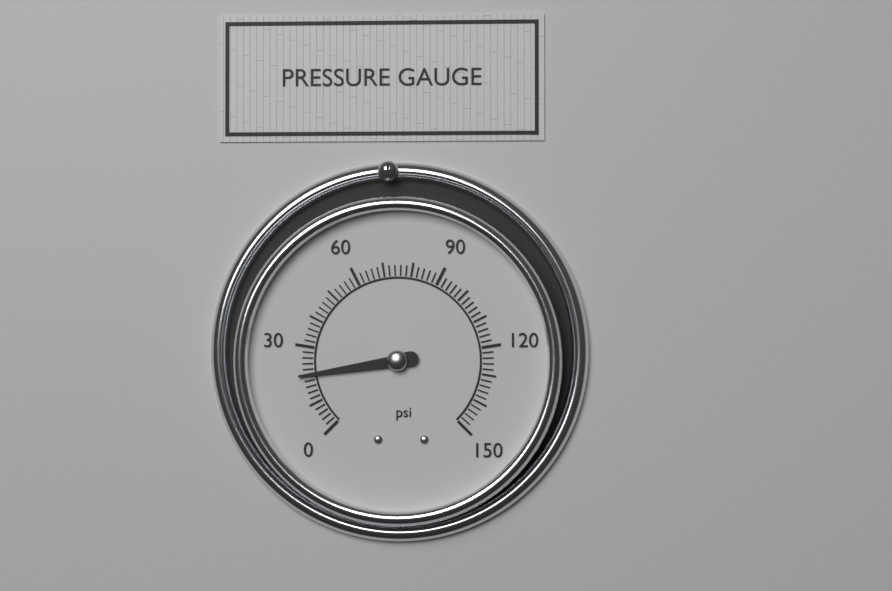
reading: 20 psi
